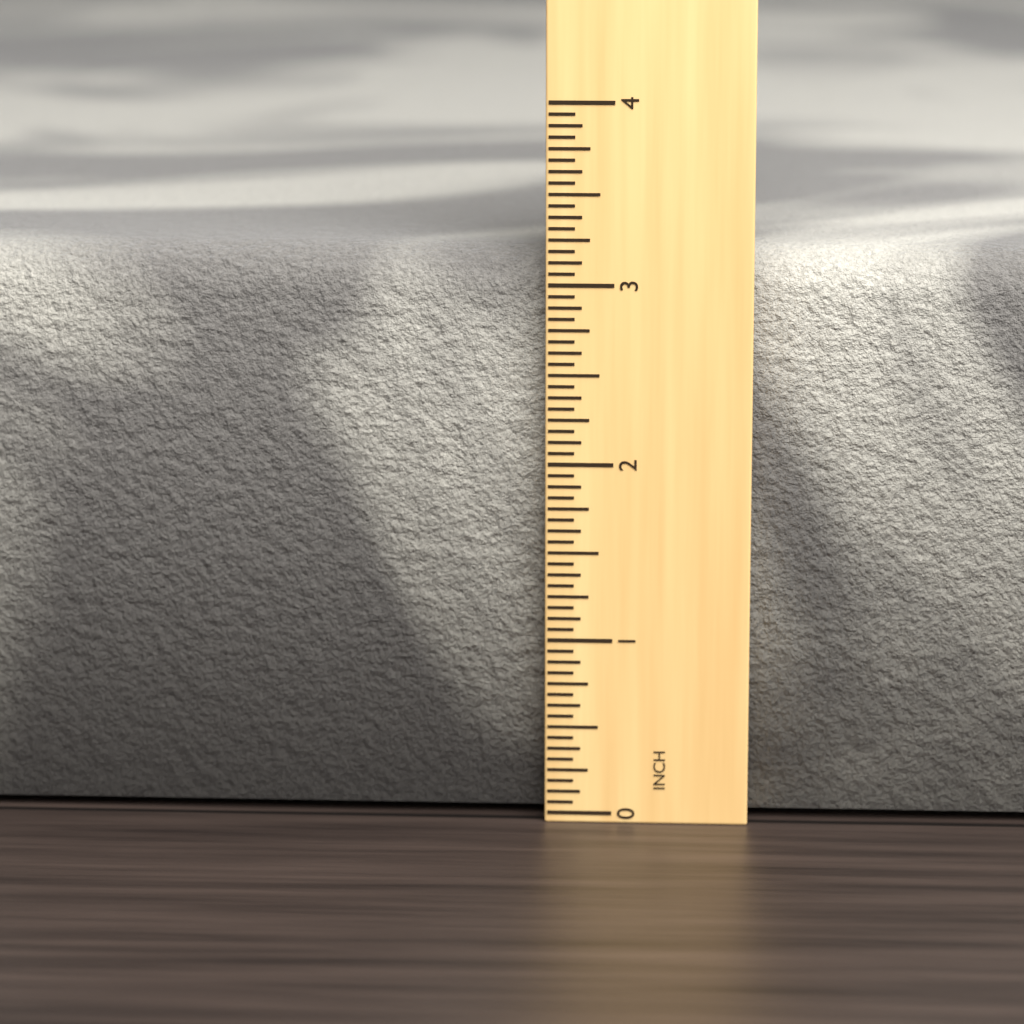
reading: 3.1875 in
